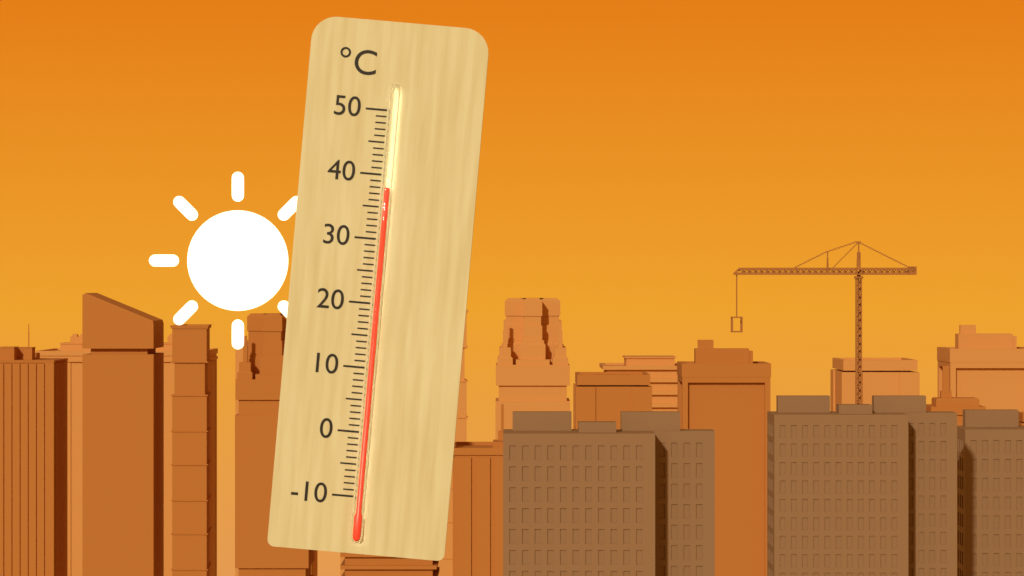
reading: 38 °C
